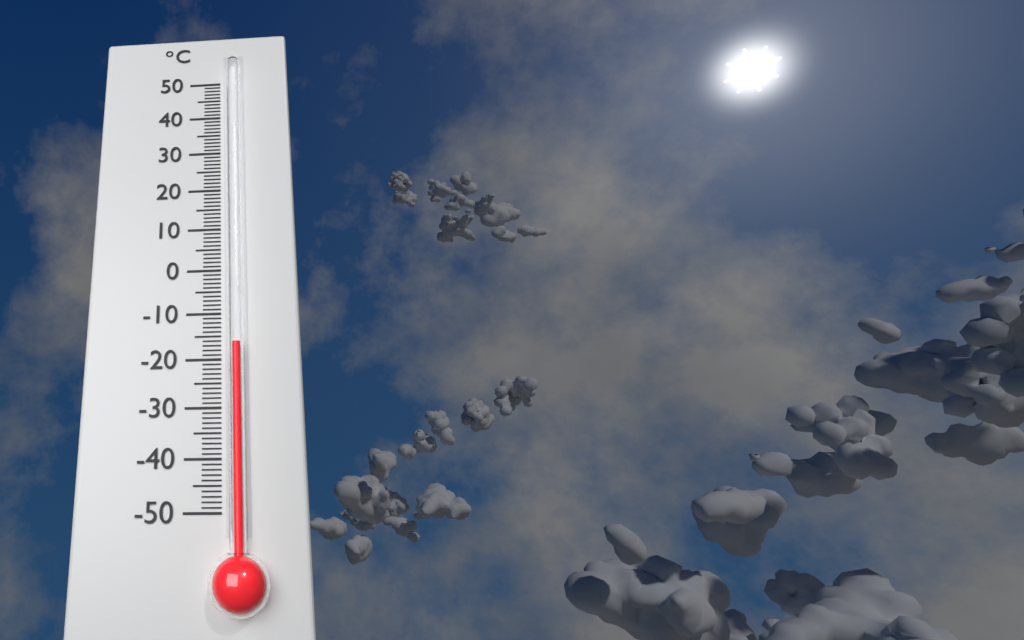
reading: -17 °C
